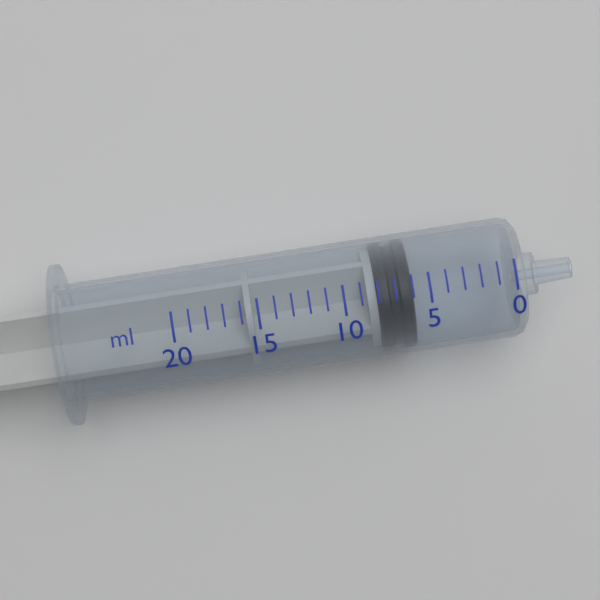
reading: 6 ml
